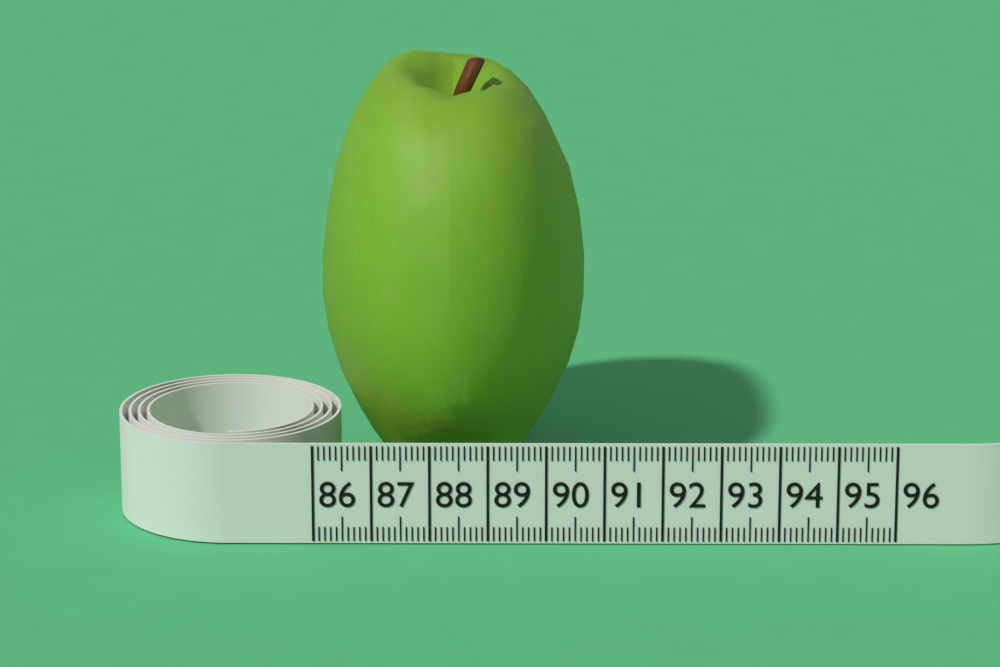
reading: 90.7 (no unit)
